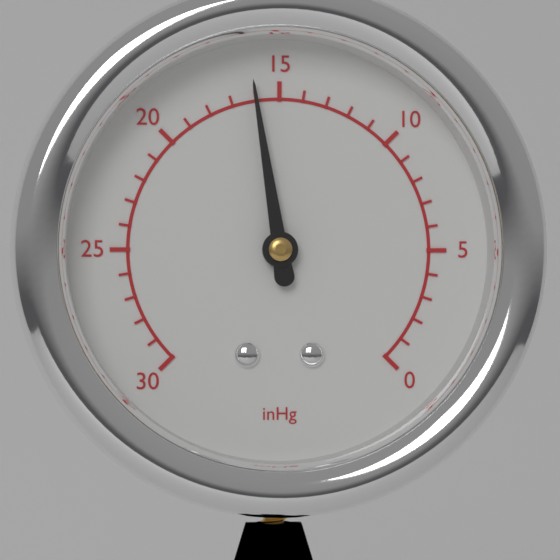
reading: 16 inHg
